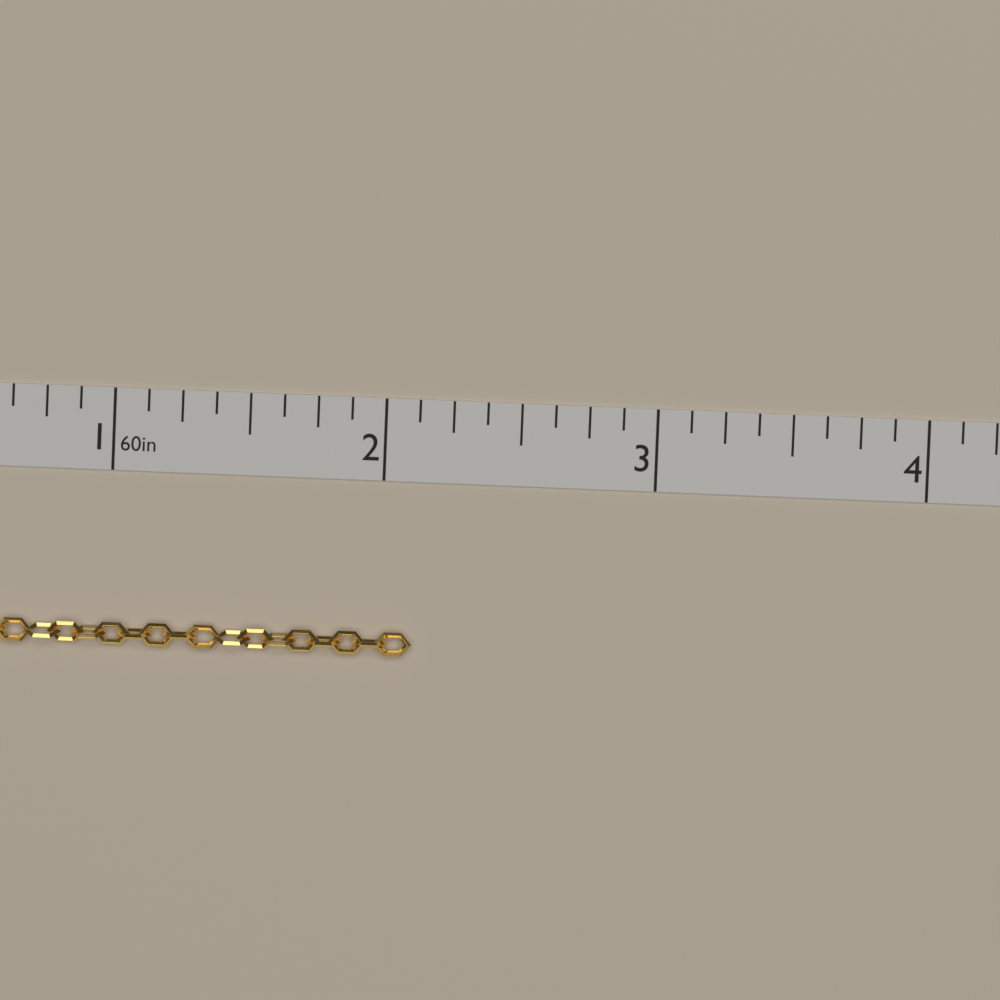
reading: 2.125 in
